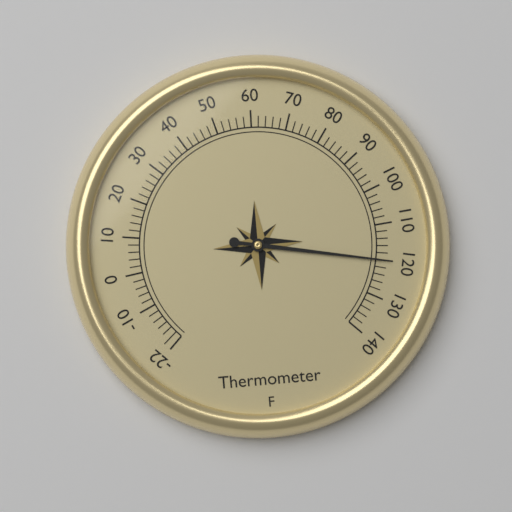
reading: 120 °F
